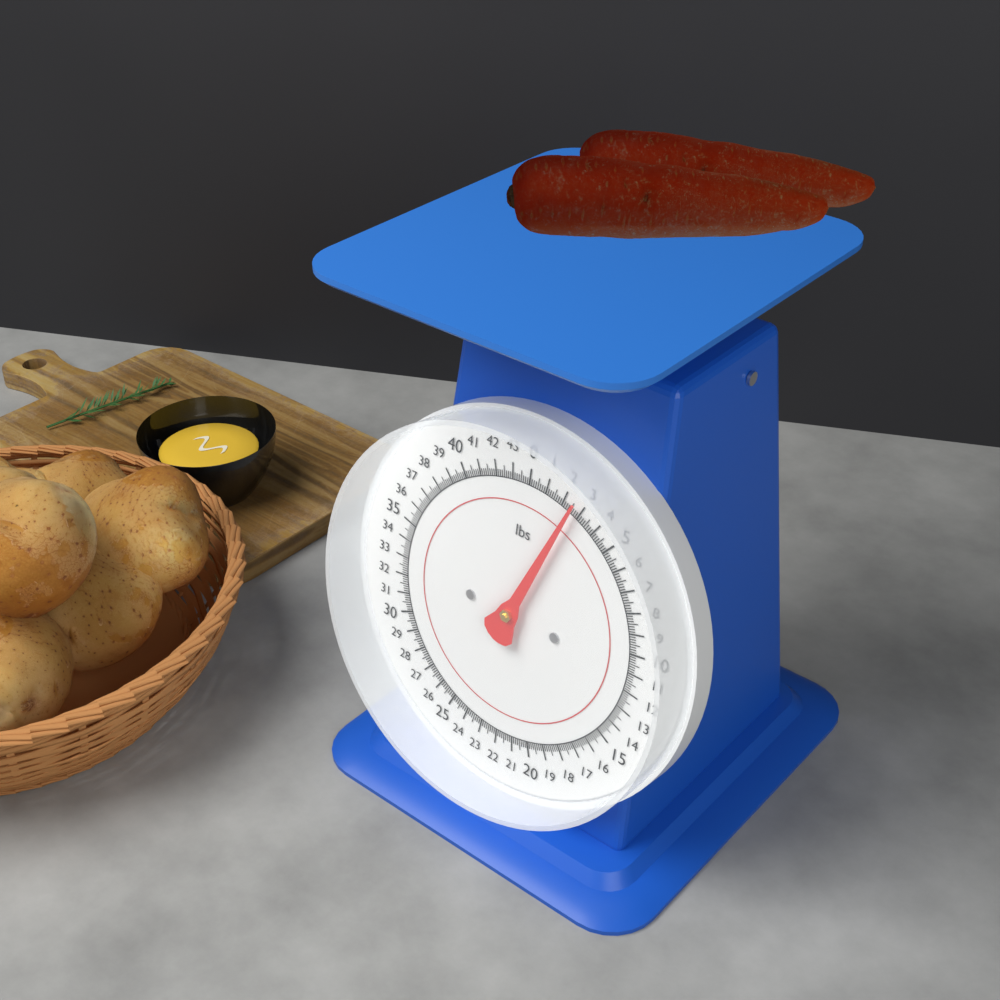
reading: 2.625 lbs
